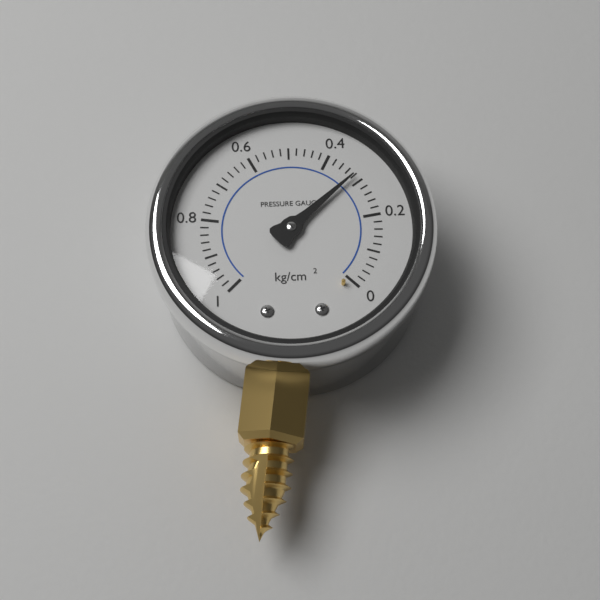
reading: 0.32 kg/cm²
